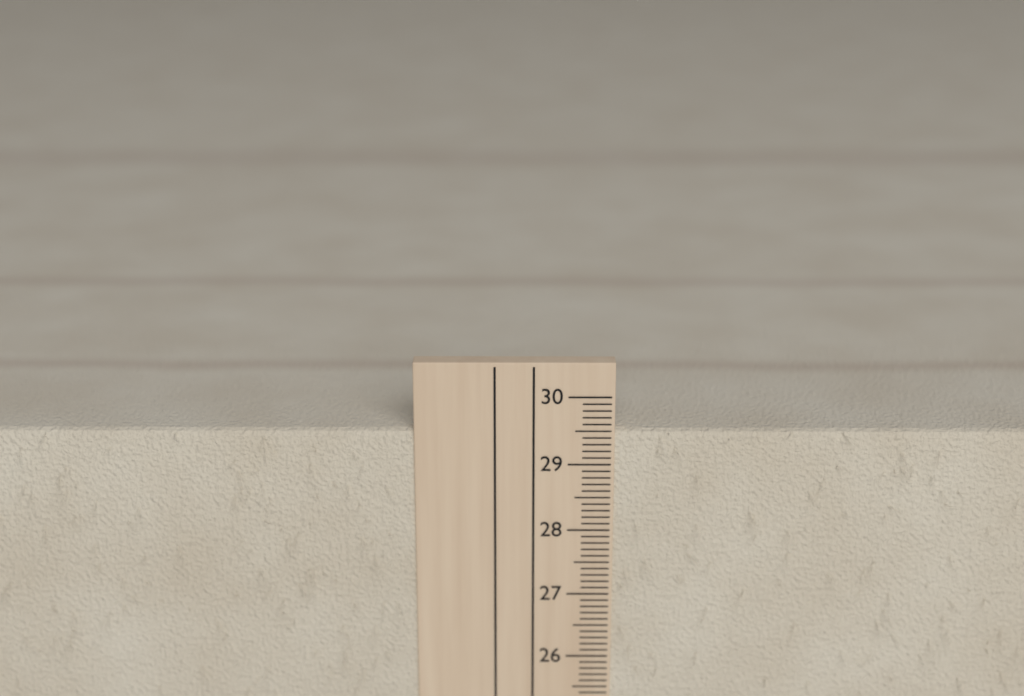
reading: 29.5 cm
